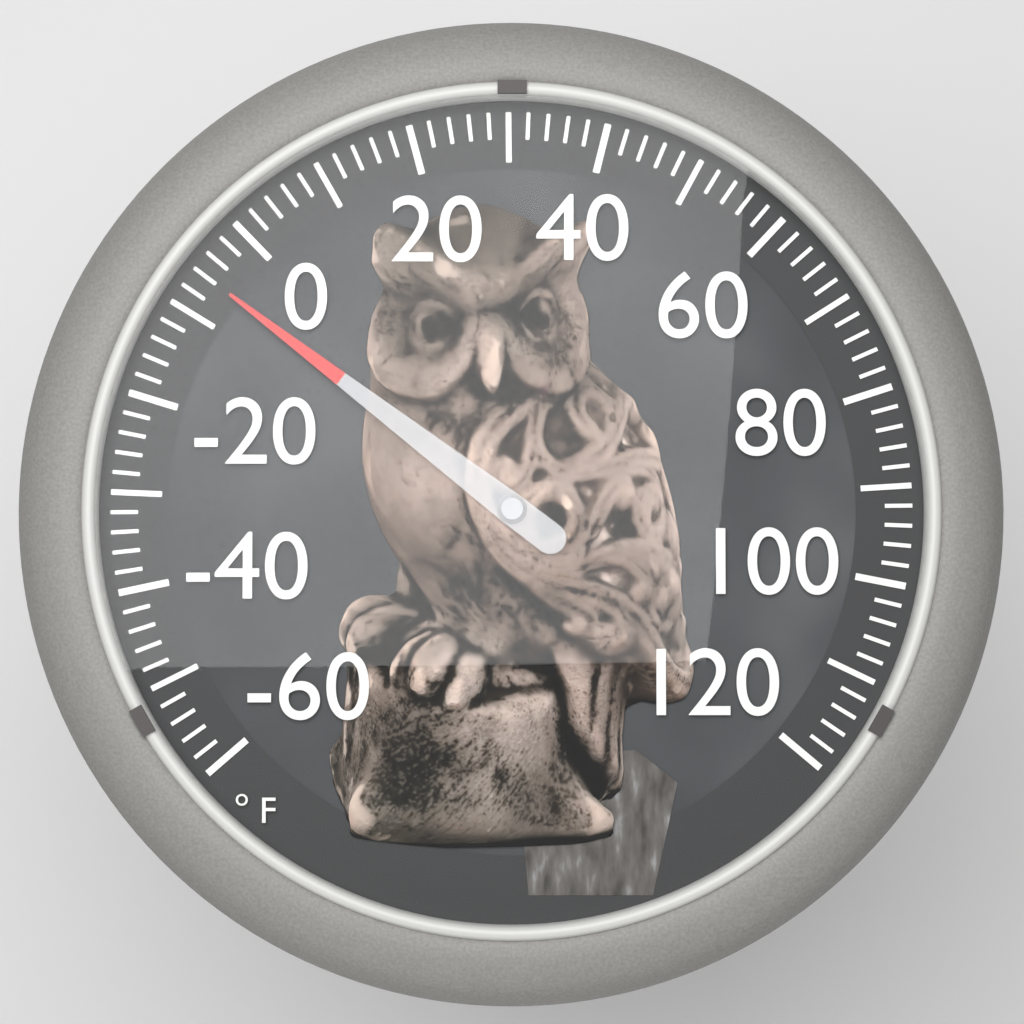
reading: -6 °F
